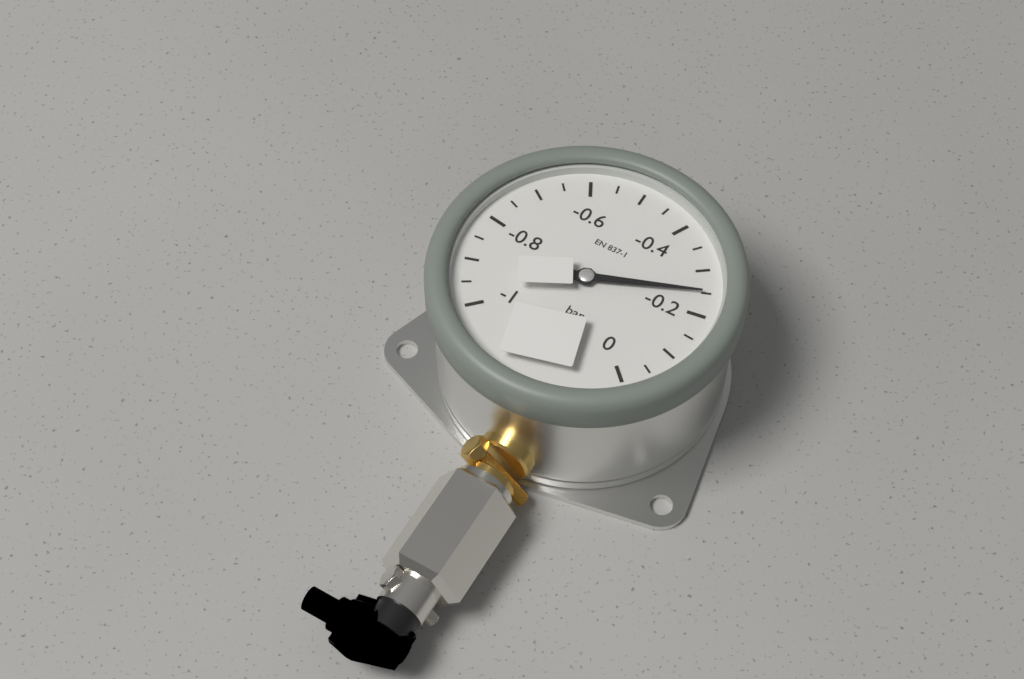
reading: -0.25 bar
